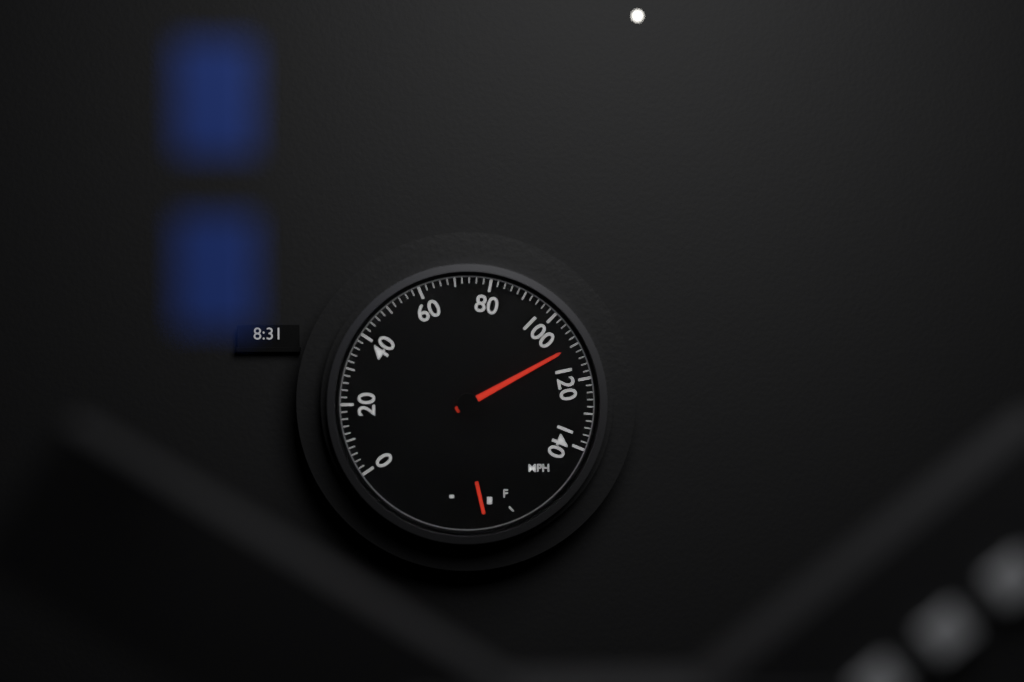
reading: 110 mph
